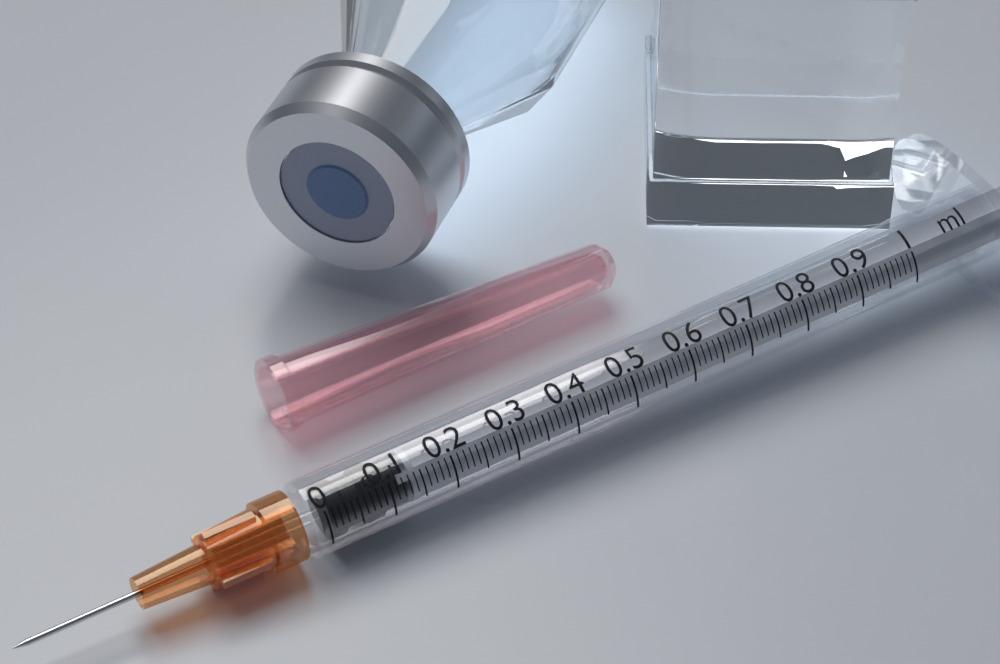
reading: 0.01 ml
